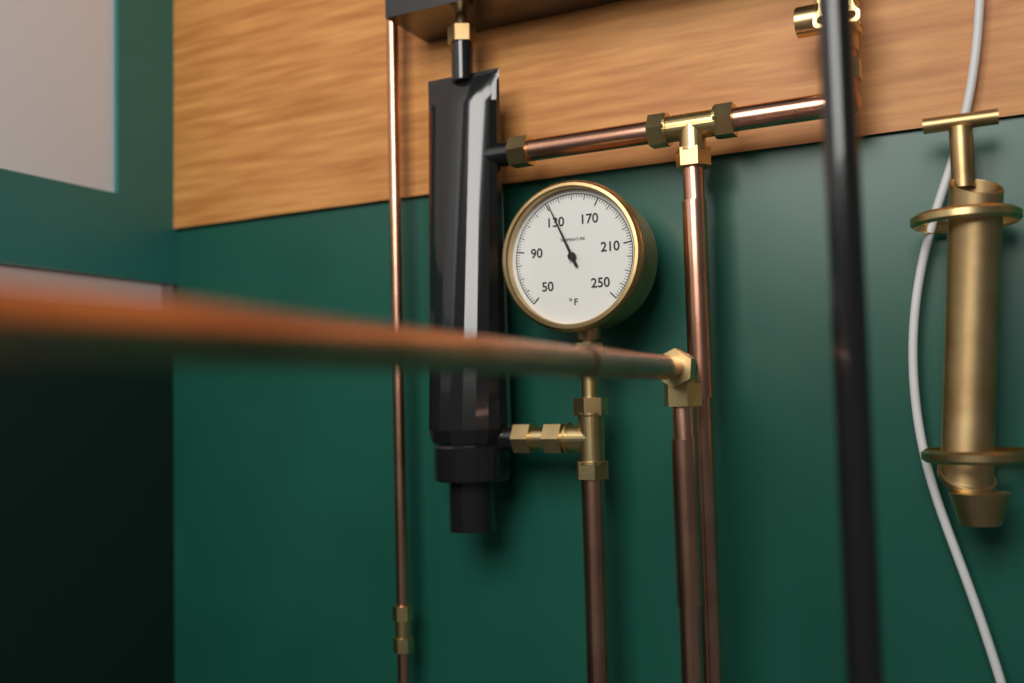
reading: 132 °F
